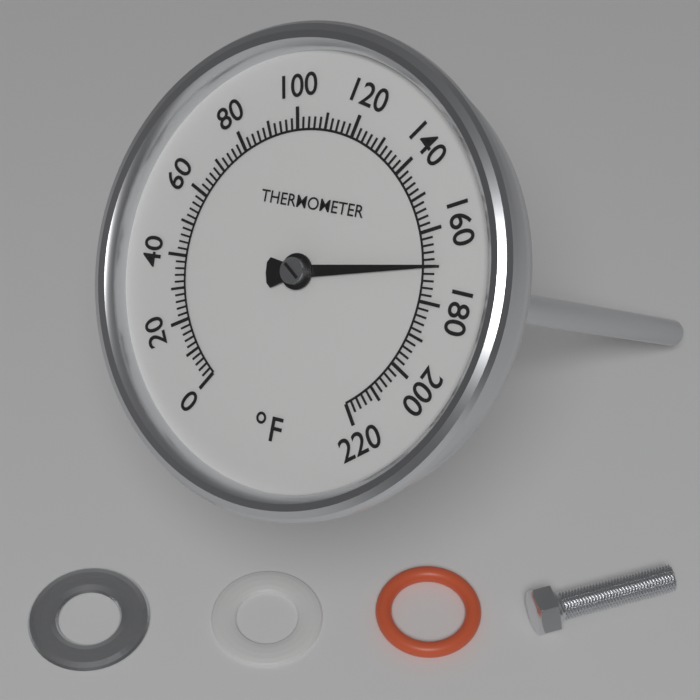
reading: 170 °F
